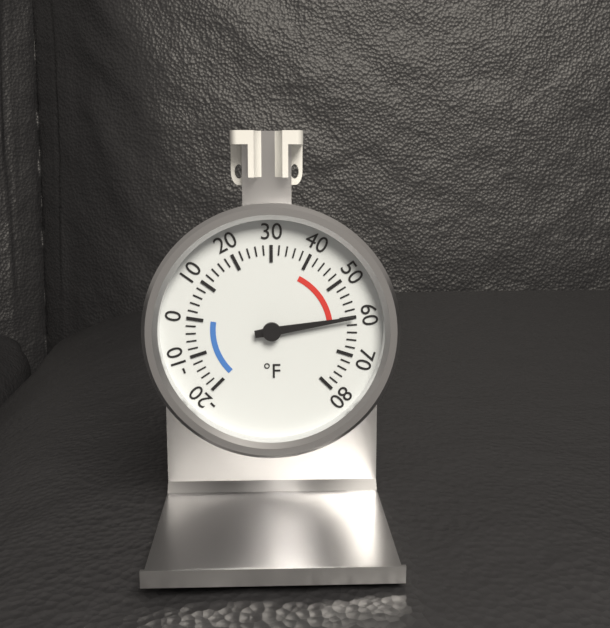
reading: 60 °F
